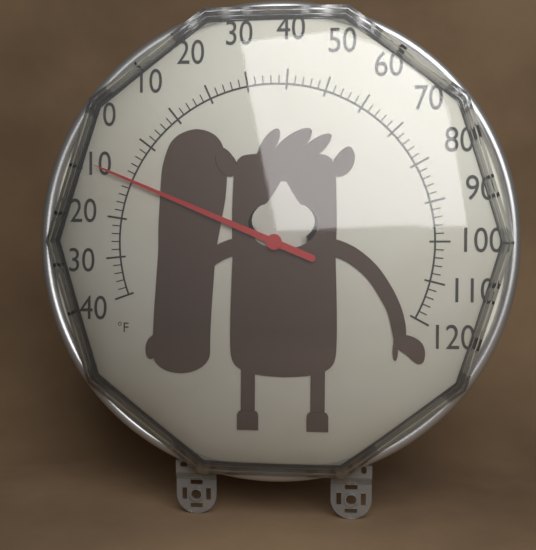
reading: -10 °F
